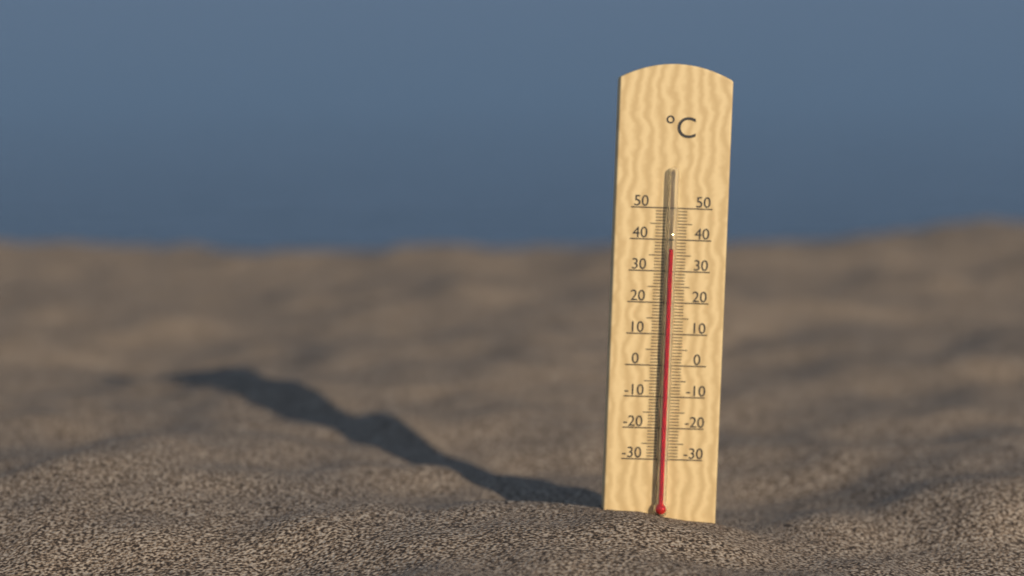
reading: 37 °C
